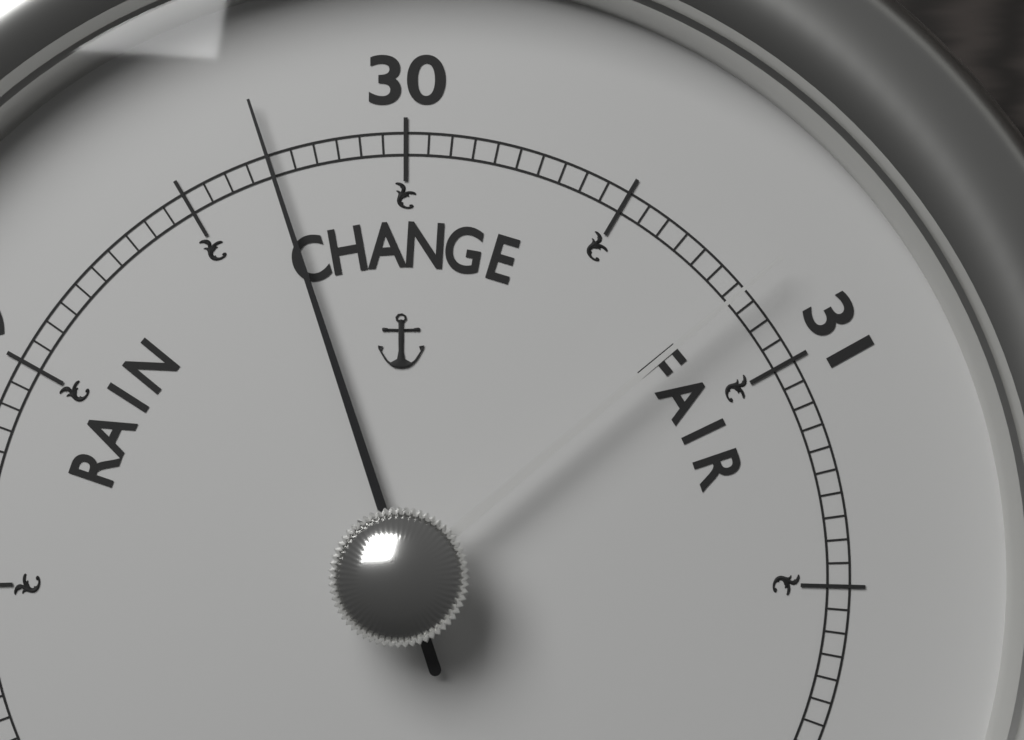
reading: 29.70 (no unit)
